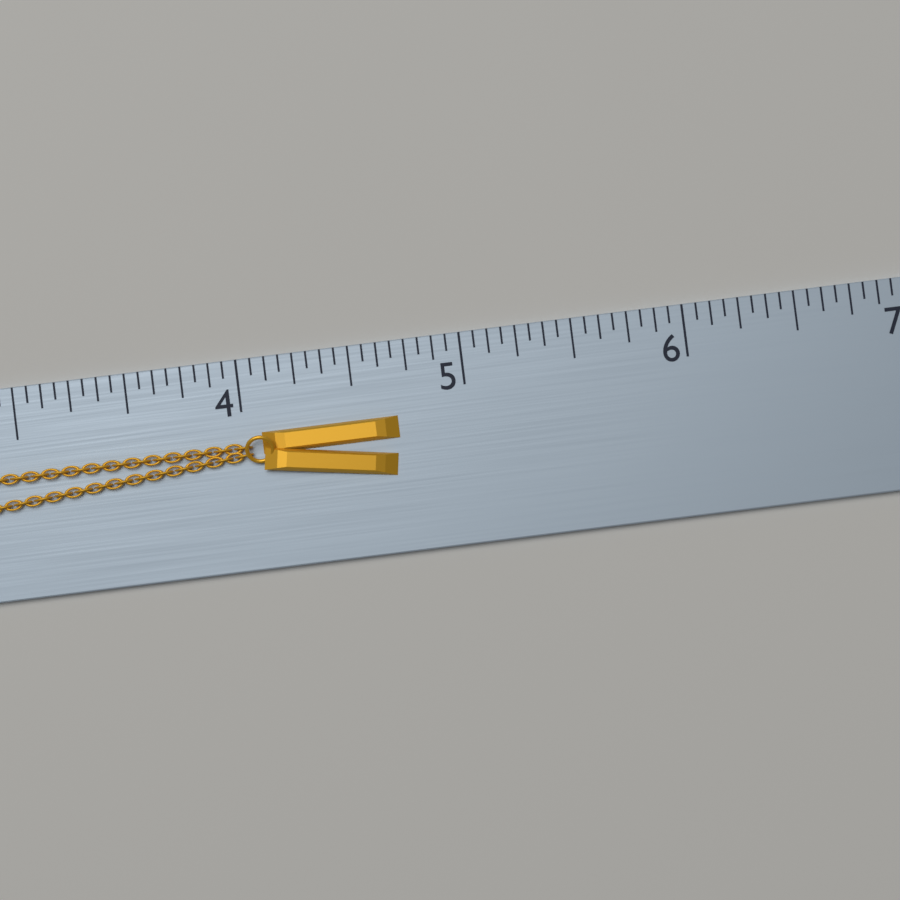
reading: 4.6875 (no unit)
